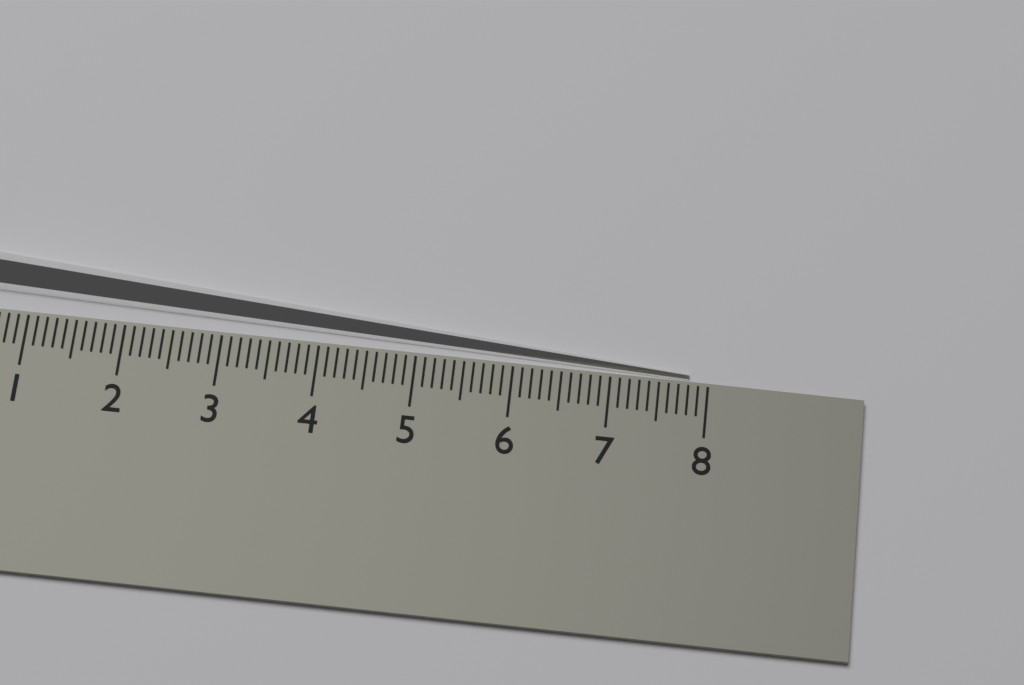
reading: 7.8 cm
